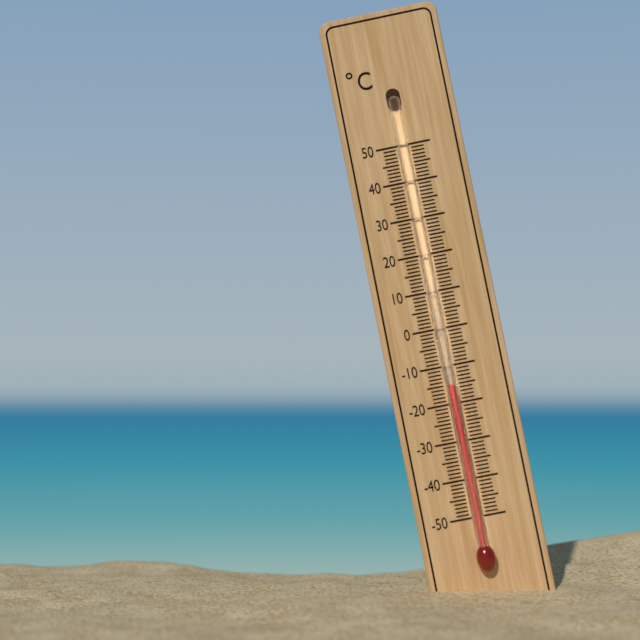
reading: -15 °C
